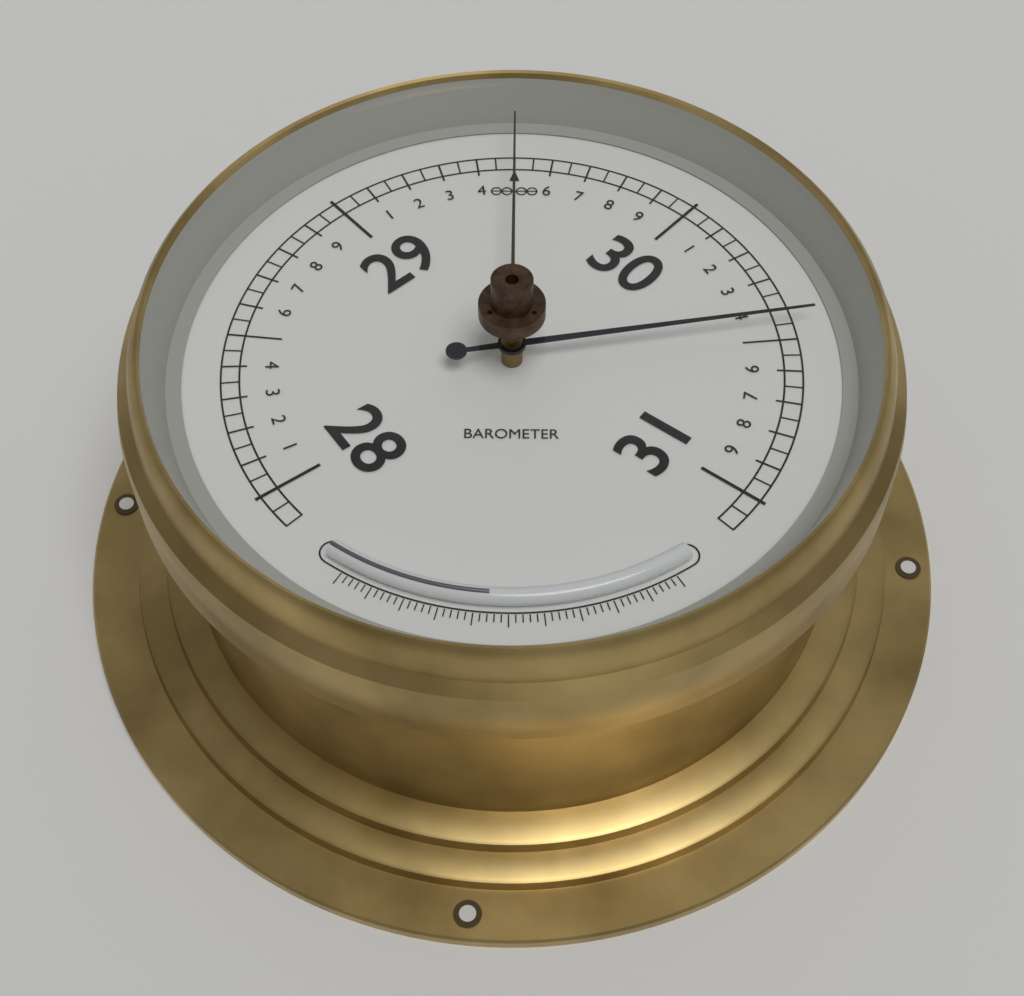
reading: 30.45 (no unit)
